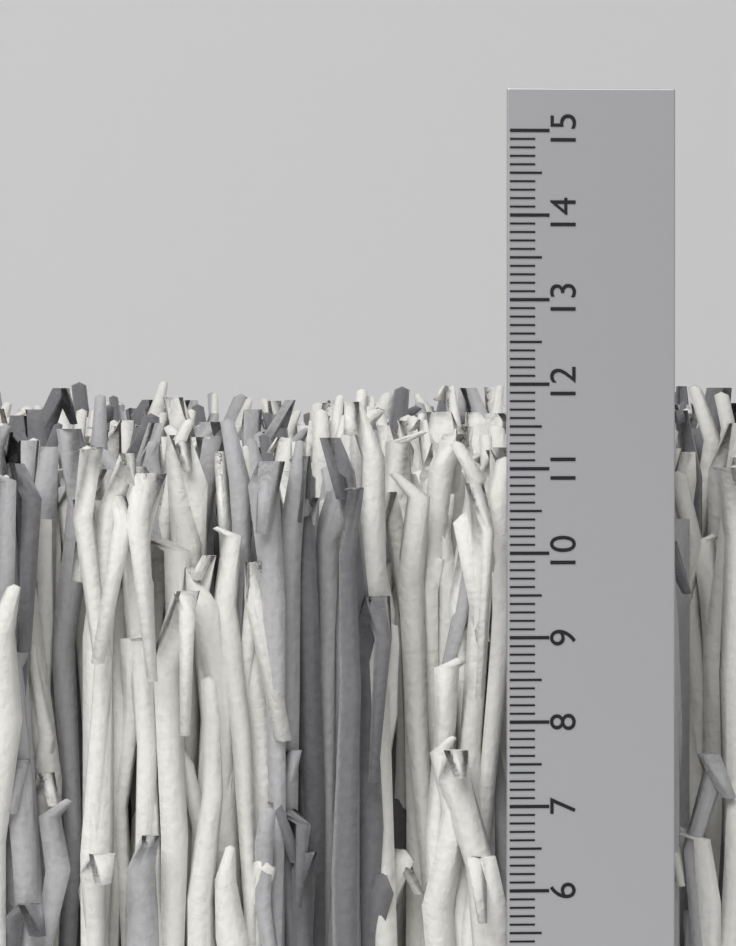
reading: 12.1 cm
